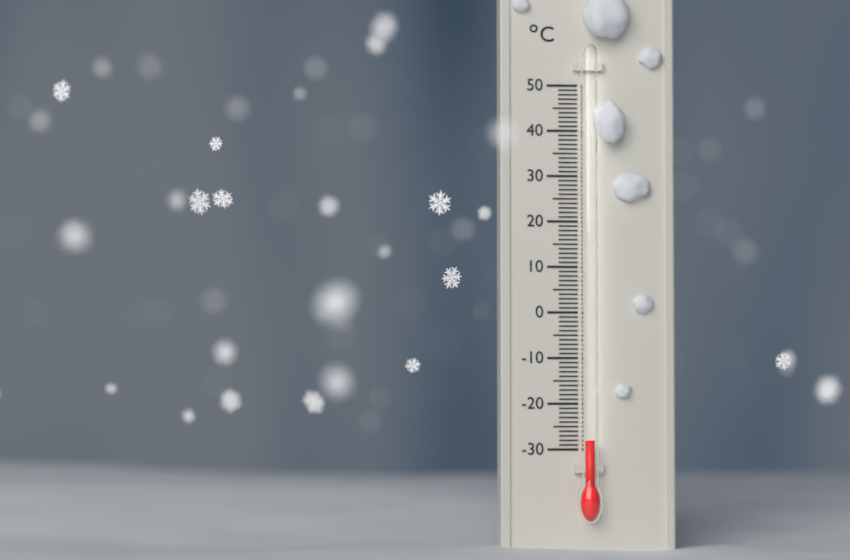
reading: -28 °C
